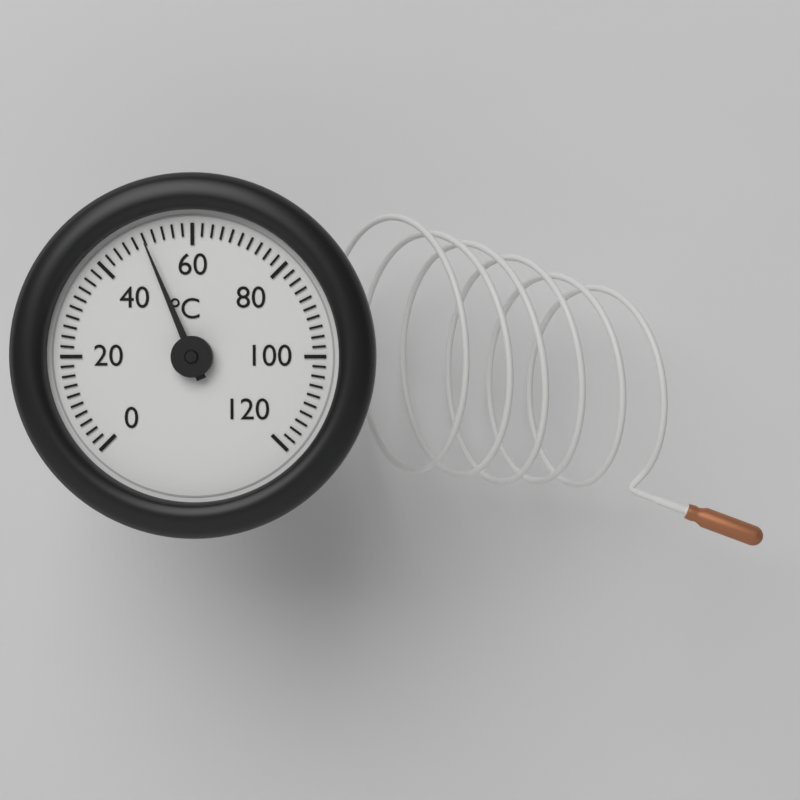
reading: 50 °C
